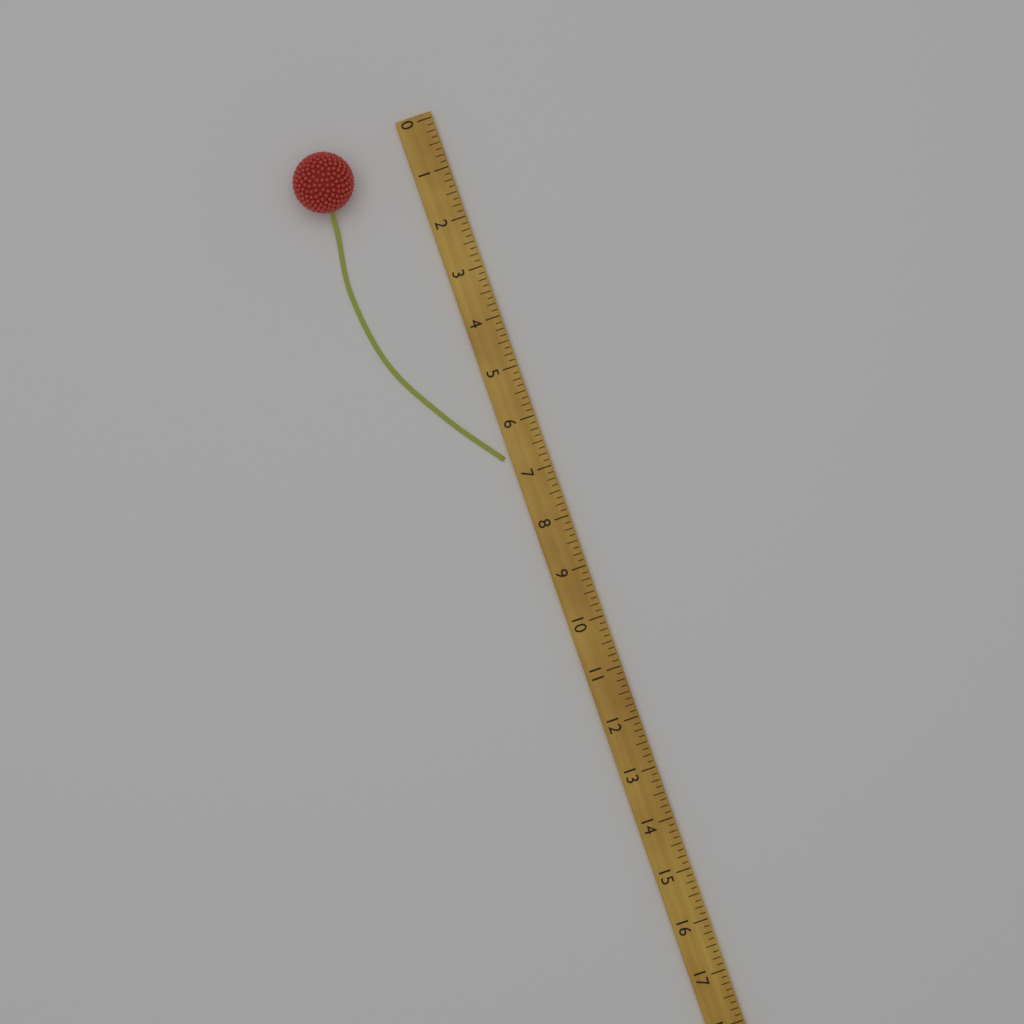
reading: 6.625 (no unit)
